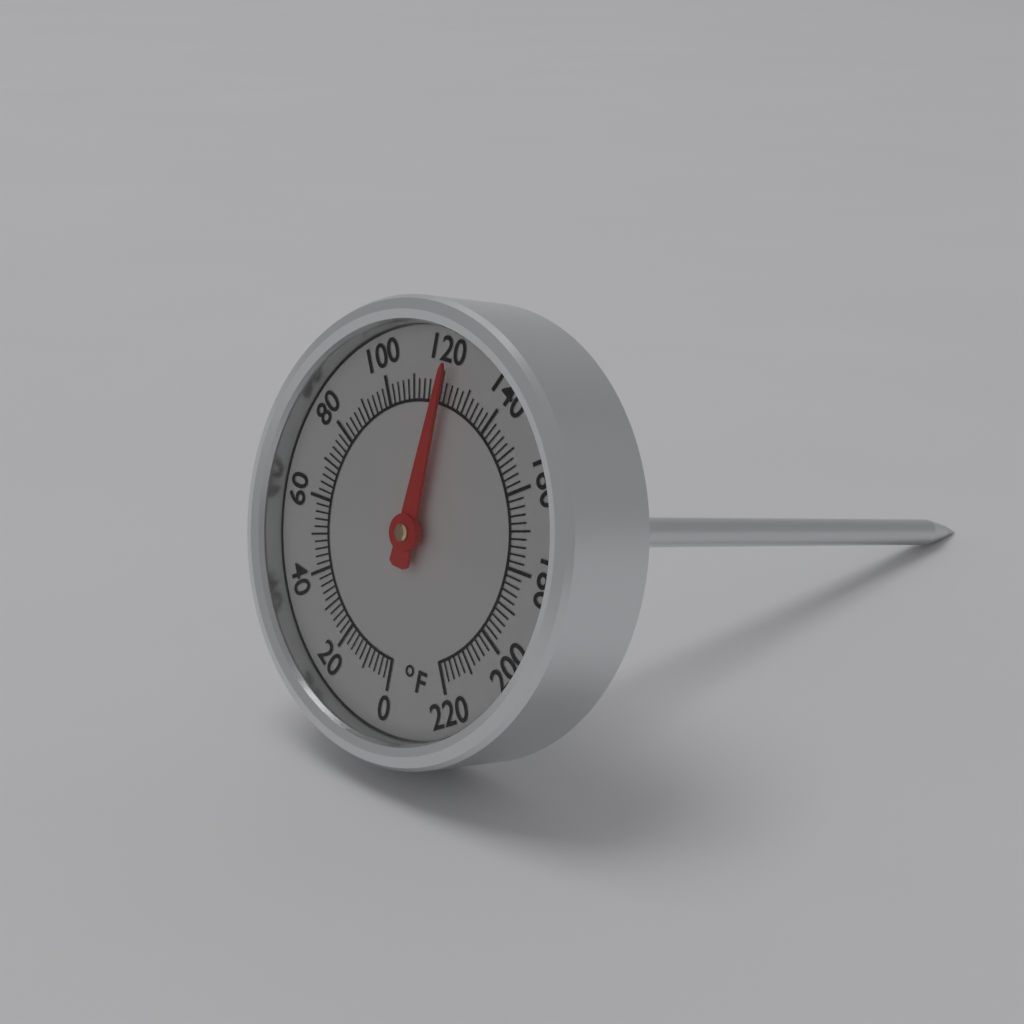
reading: 122 °F
